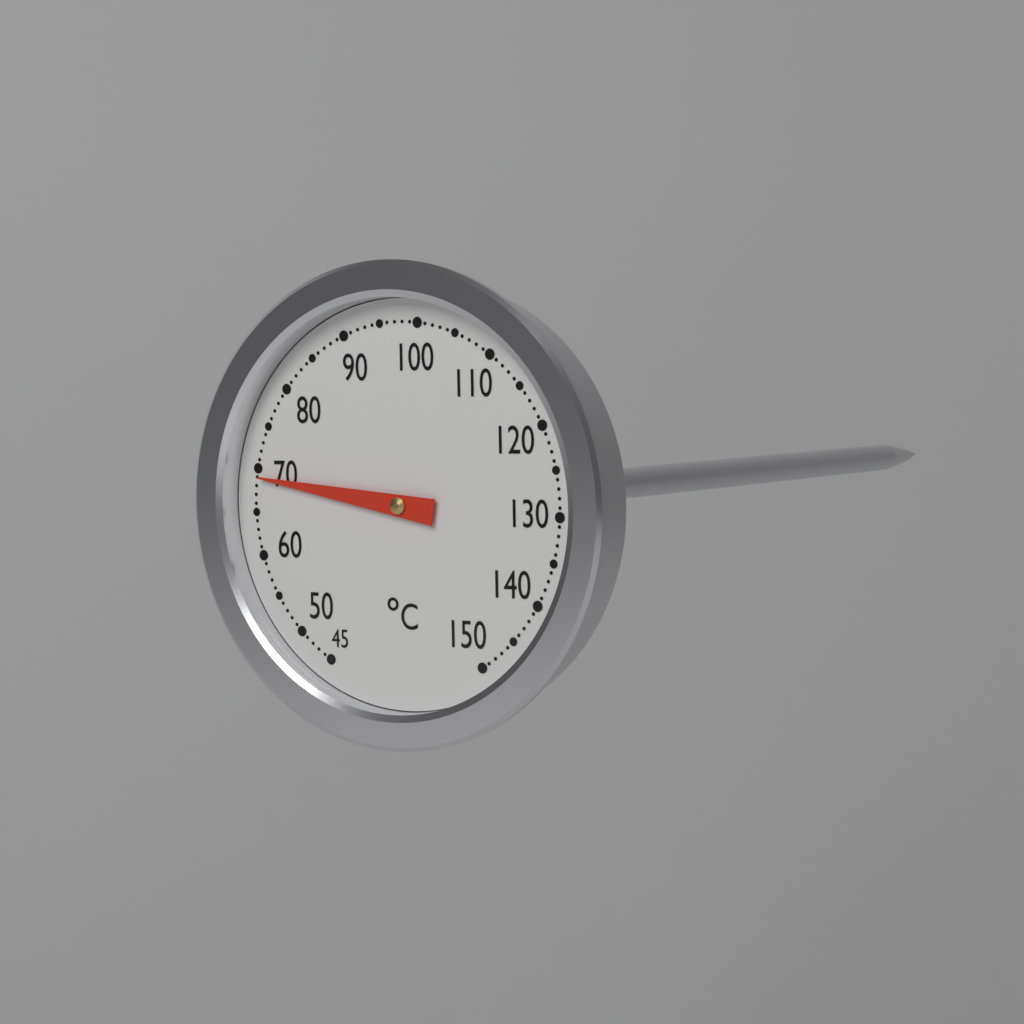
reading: 69 °C
